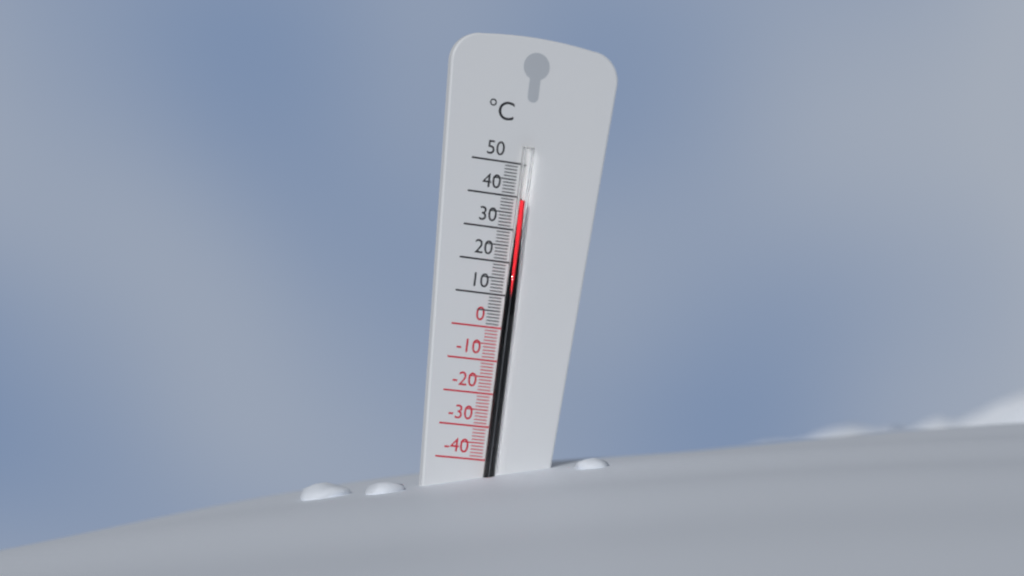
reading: 39 °C
